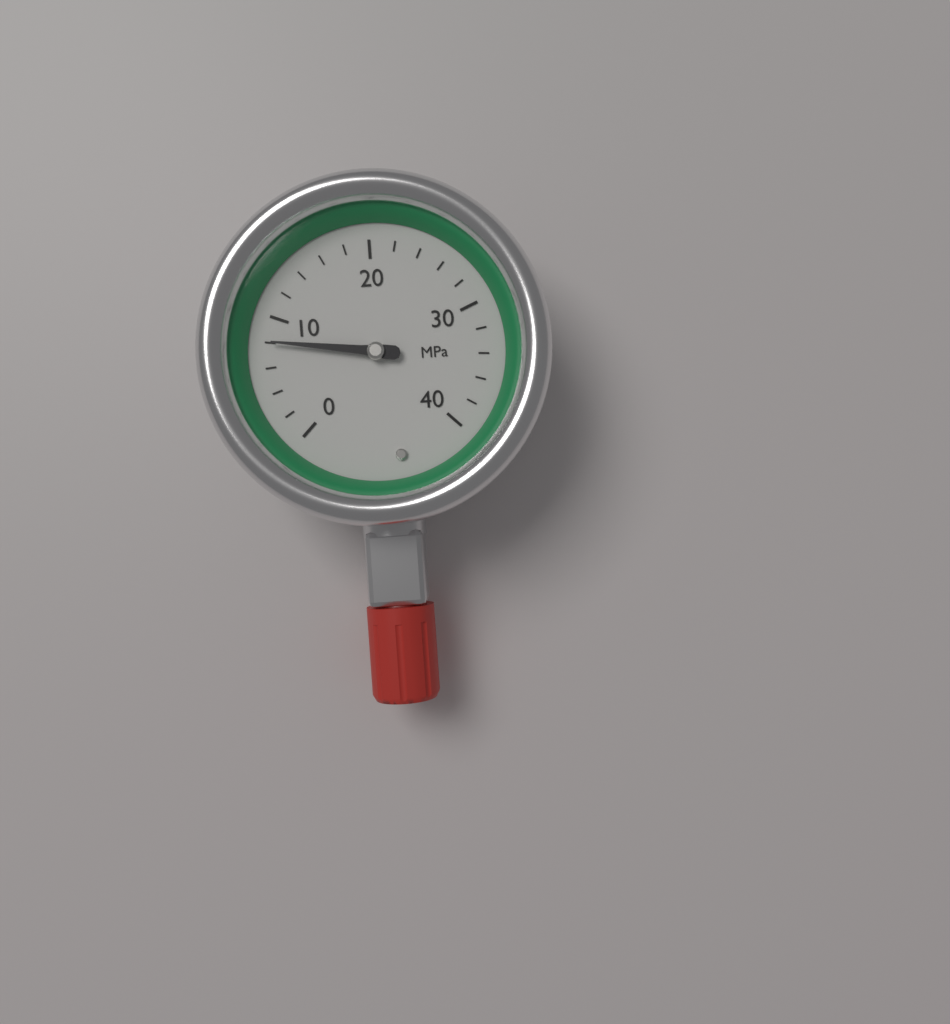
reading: 8 MPa
